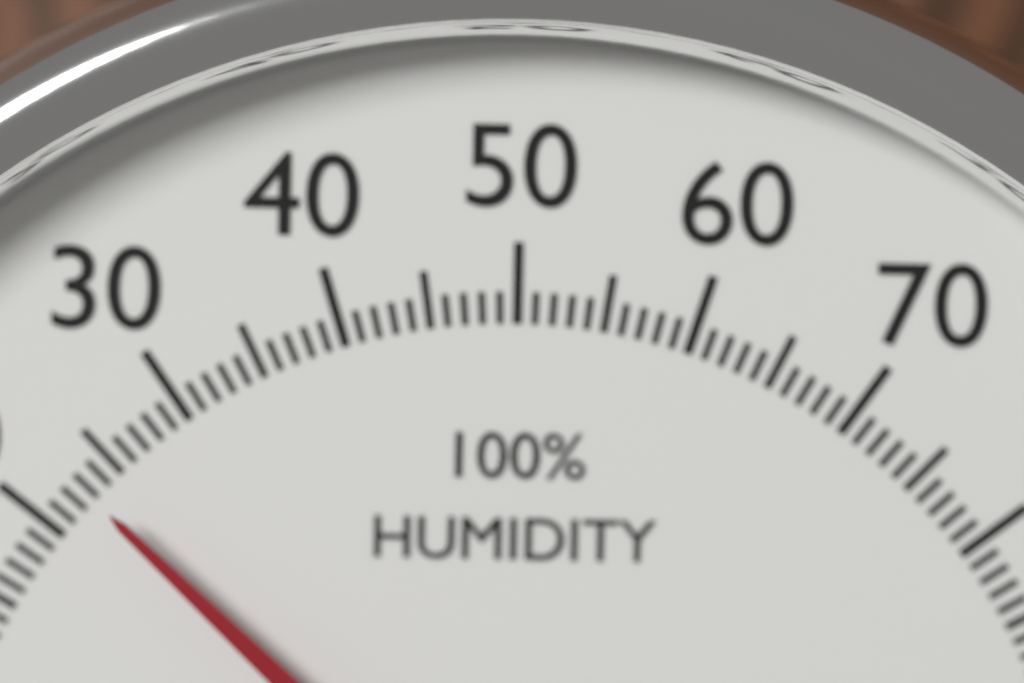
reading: 23 %
